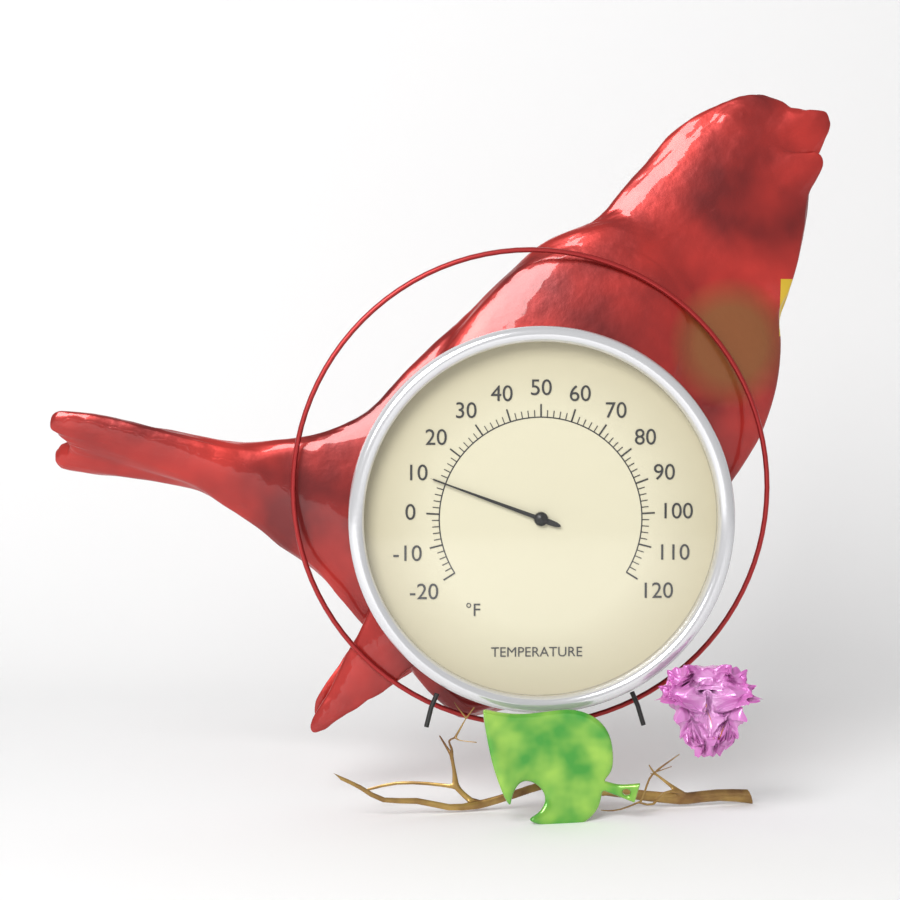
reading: 10 °F
